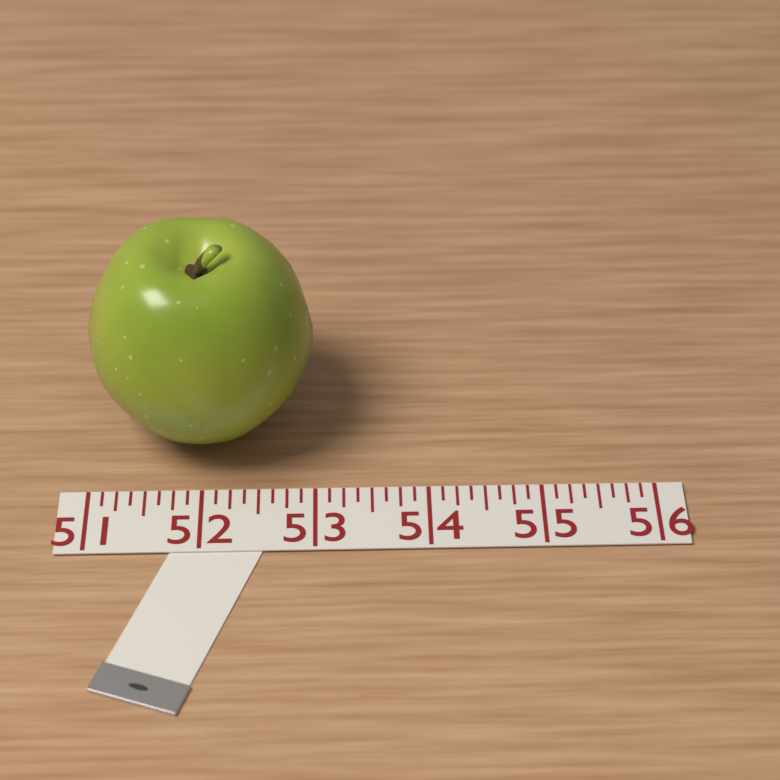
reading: 53.000 (no unit)
